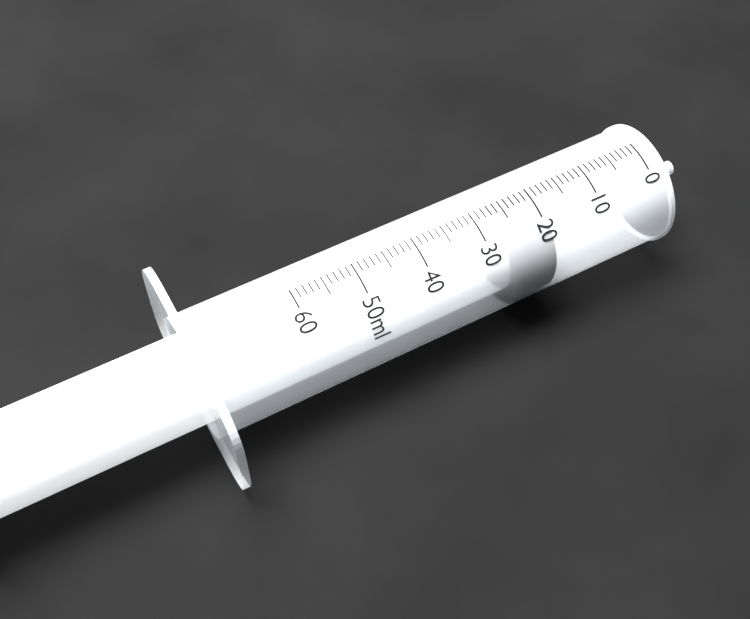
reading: 19 ml
